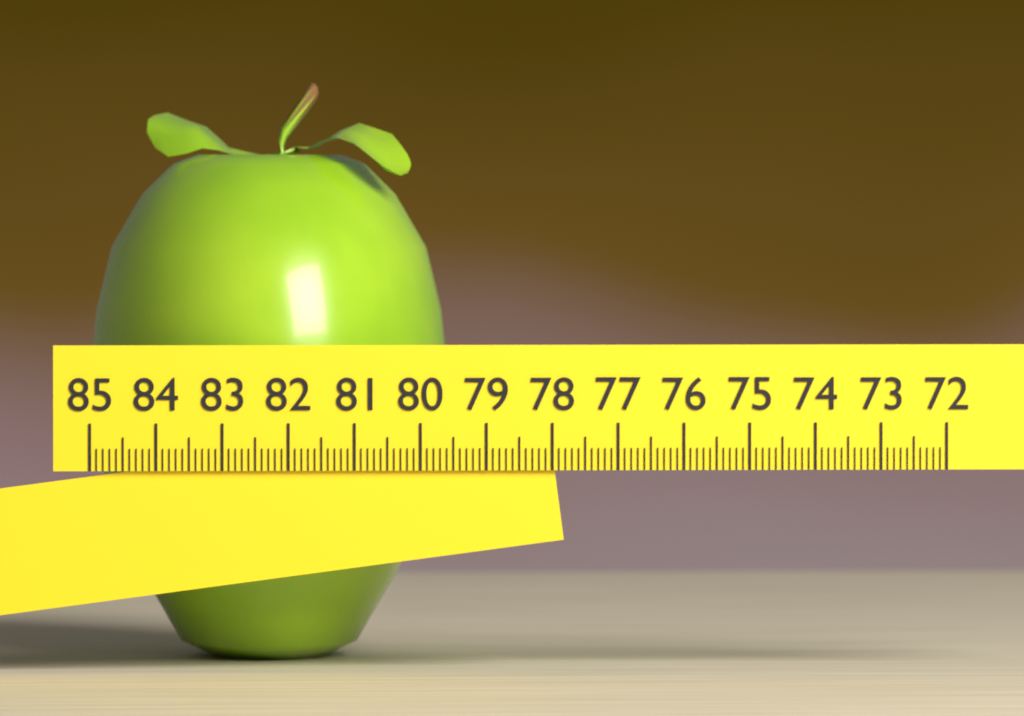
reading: 79.4 (no unit)
